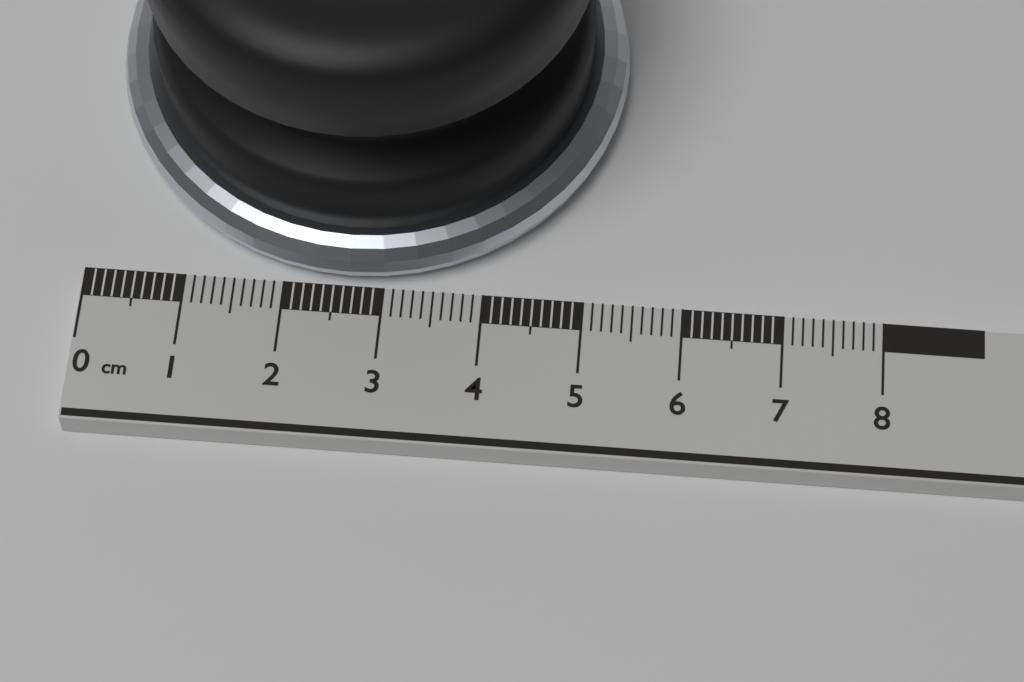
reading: 5.3 cm
